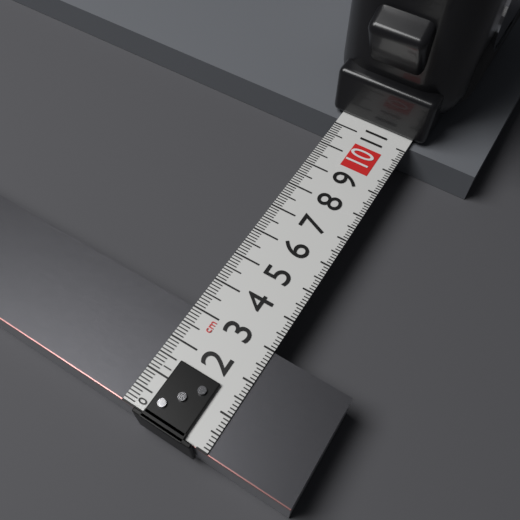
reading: 3.0 cm
